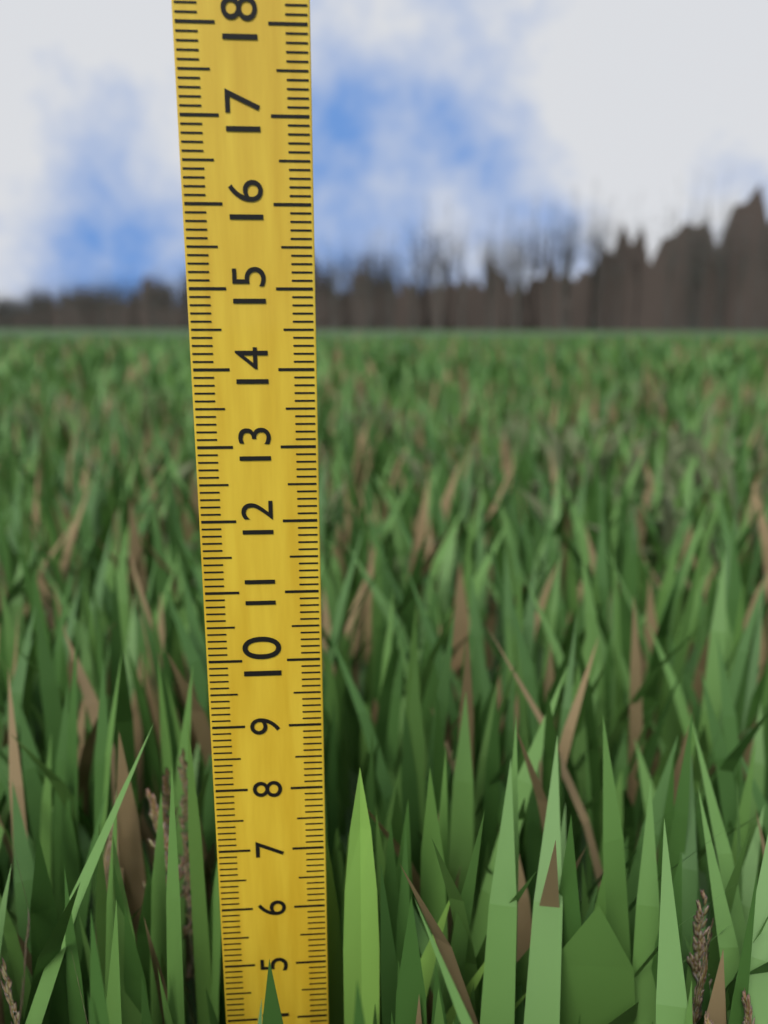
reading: 8.3 (no unit)
